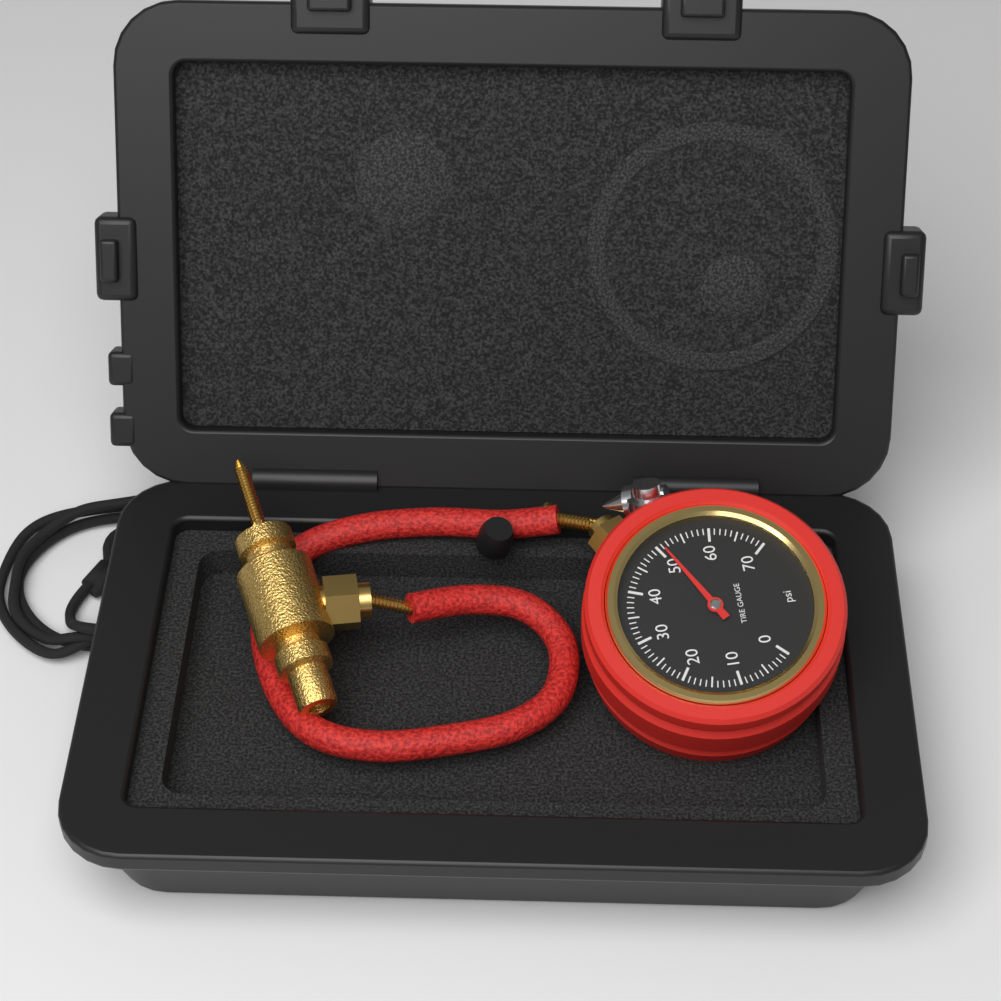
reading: 51 psi
